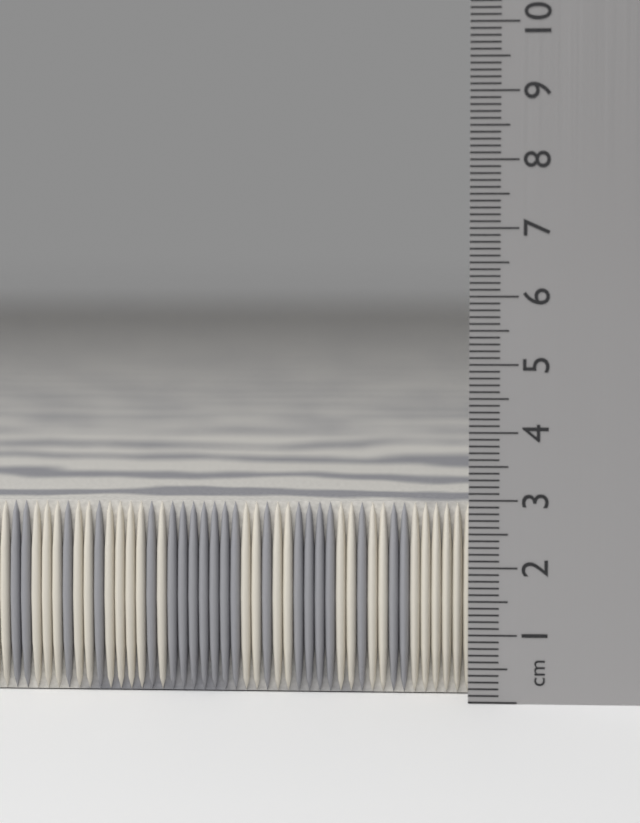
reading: 2.9 cm
